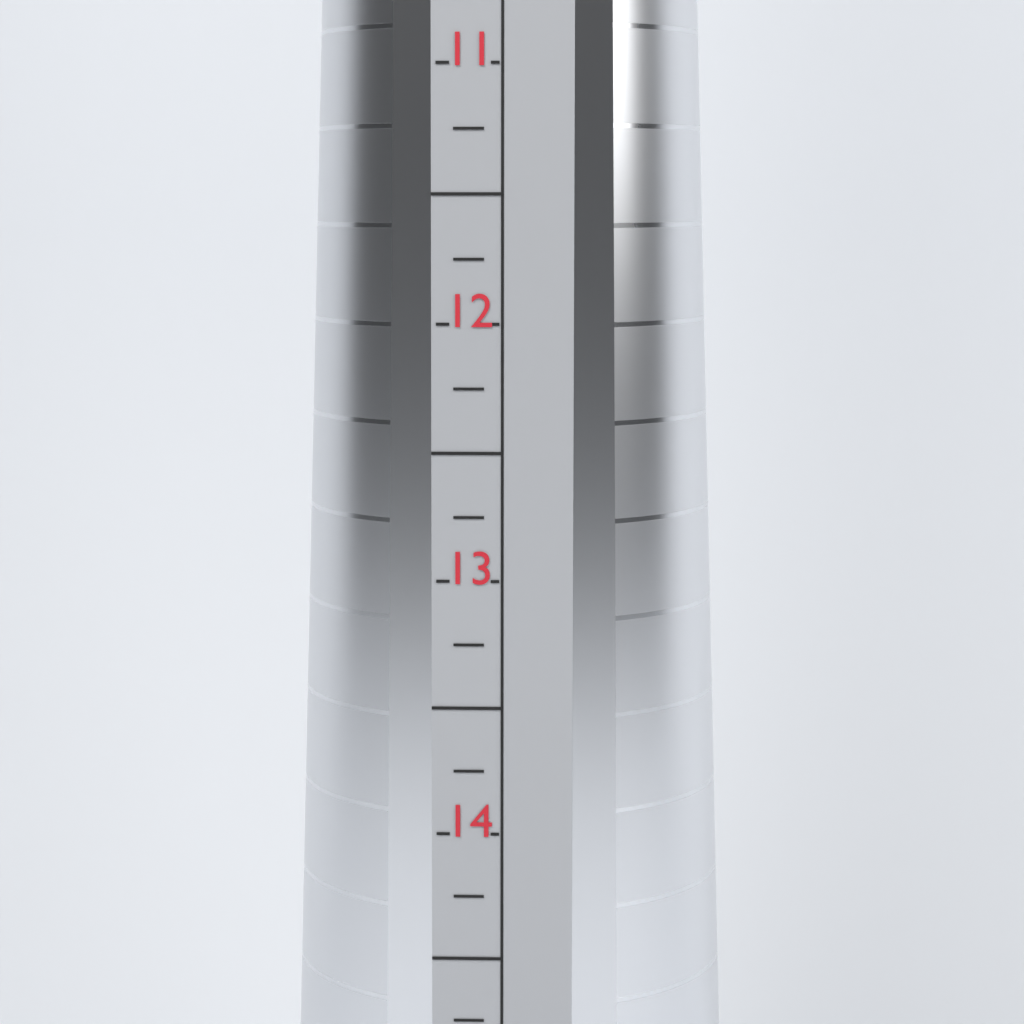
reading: 12.75 (no unit)
